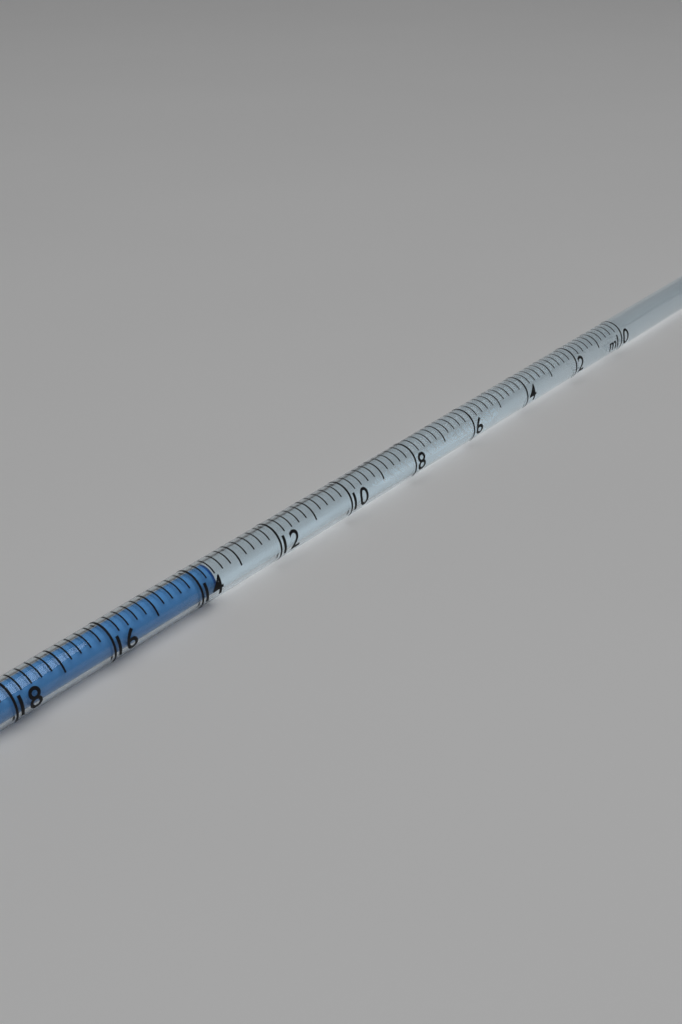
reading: 13.6 ml
